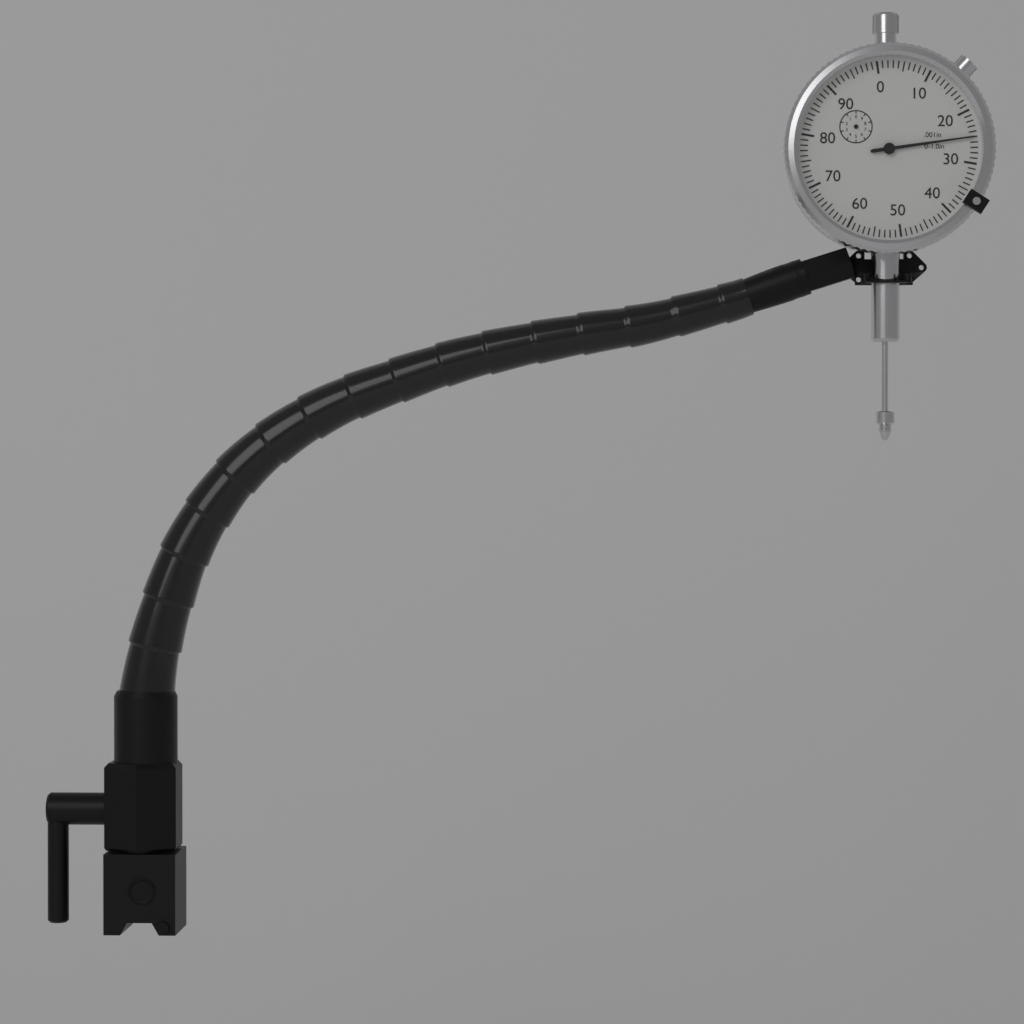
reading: 0.025 in
